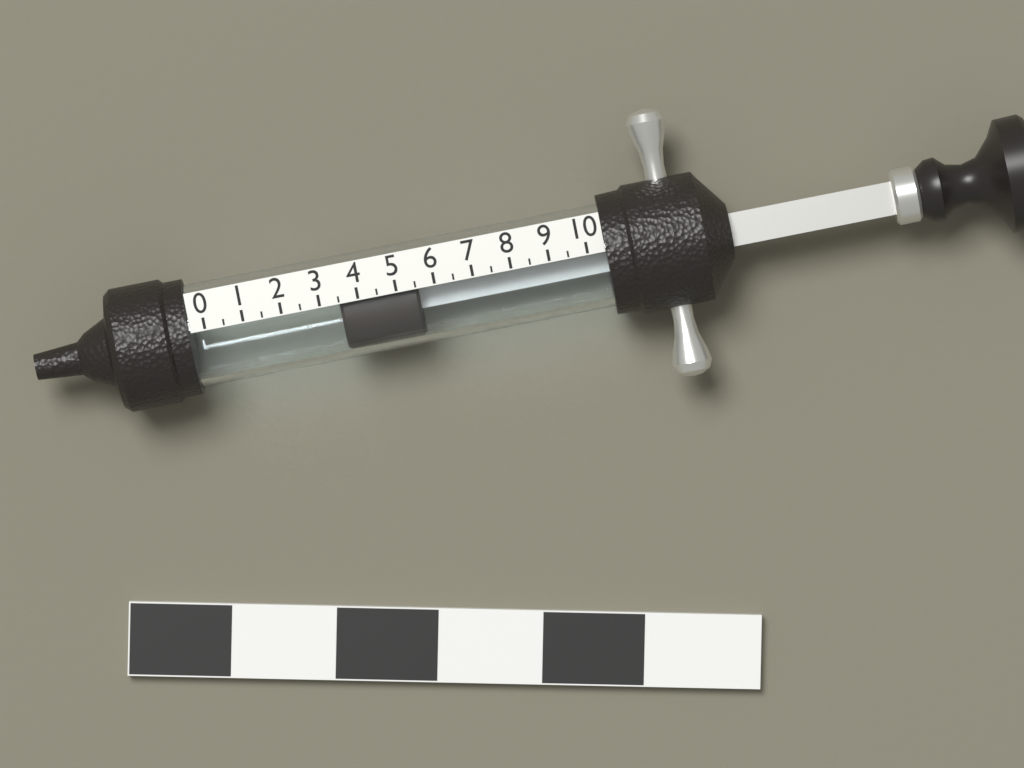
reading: 3.5 (no unit)
